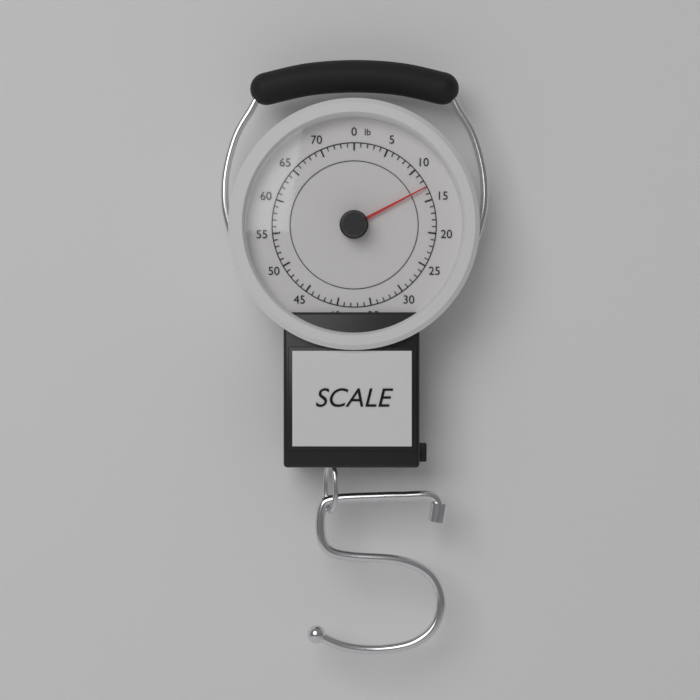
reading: 13 lb
